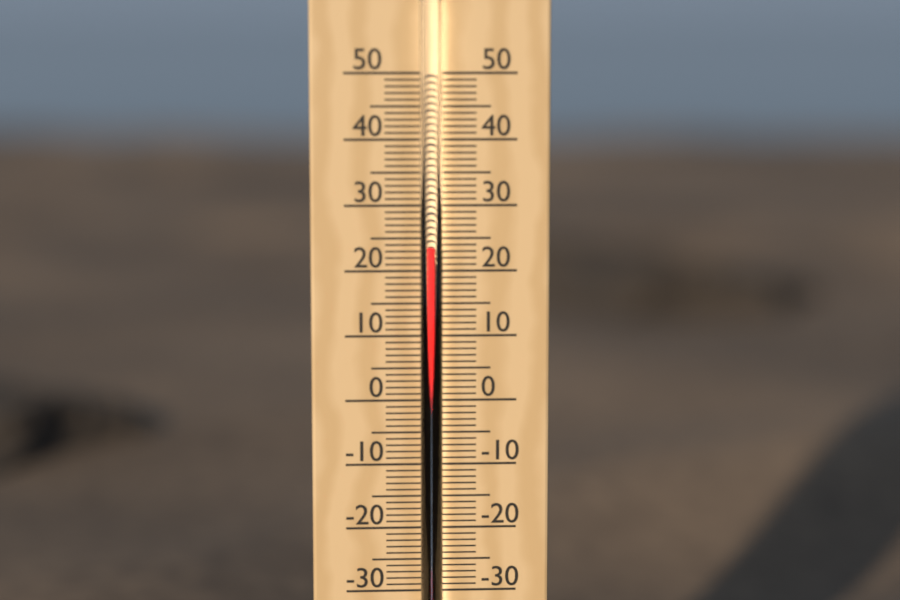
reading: 24 °C
